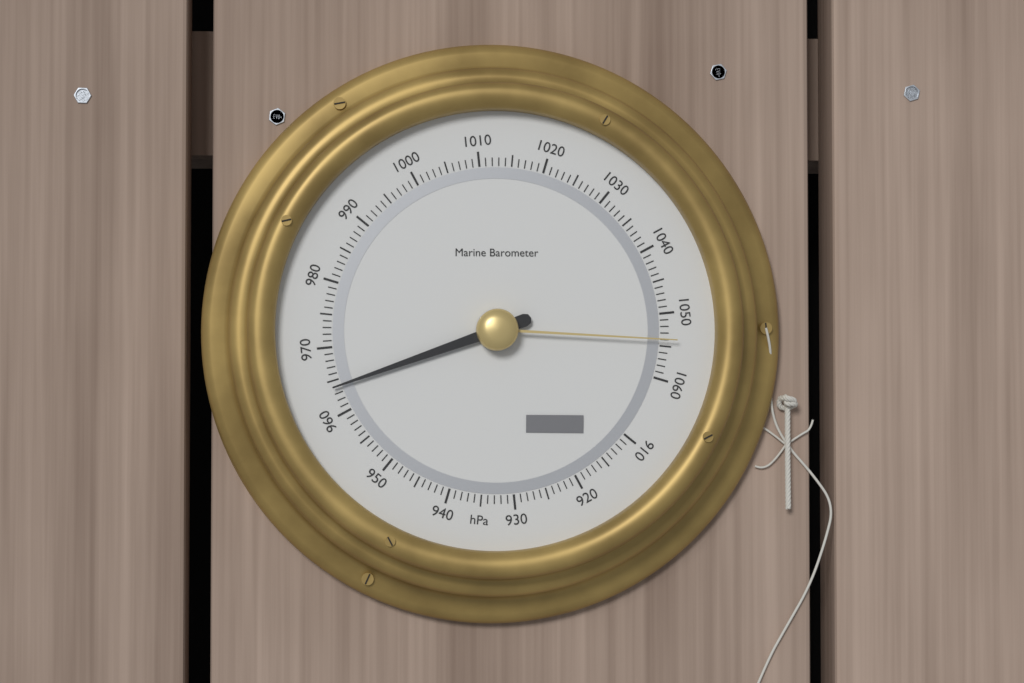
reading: 964 hPa
